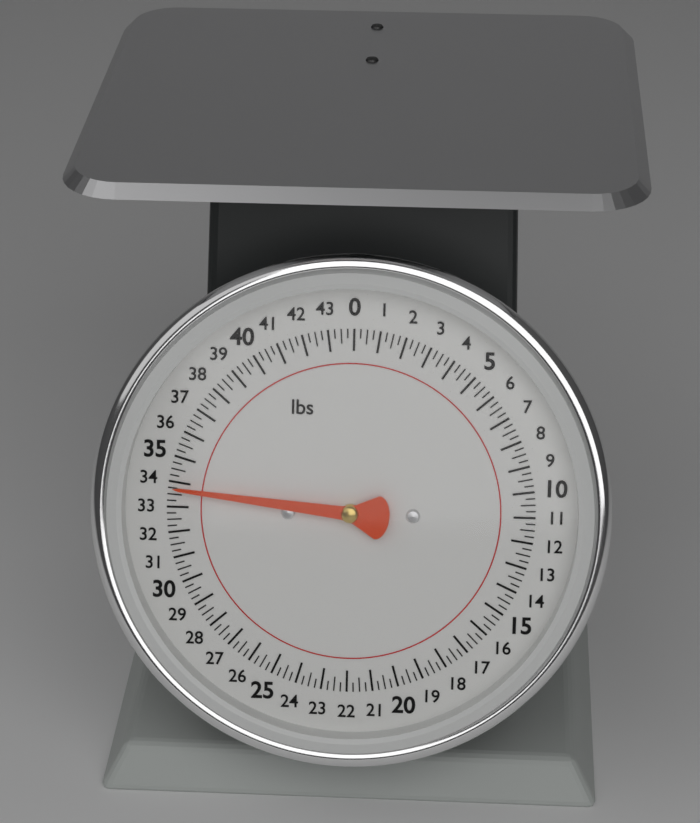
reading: 33.75 lbs
